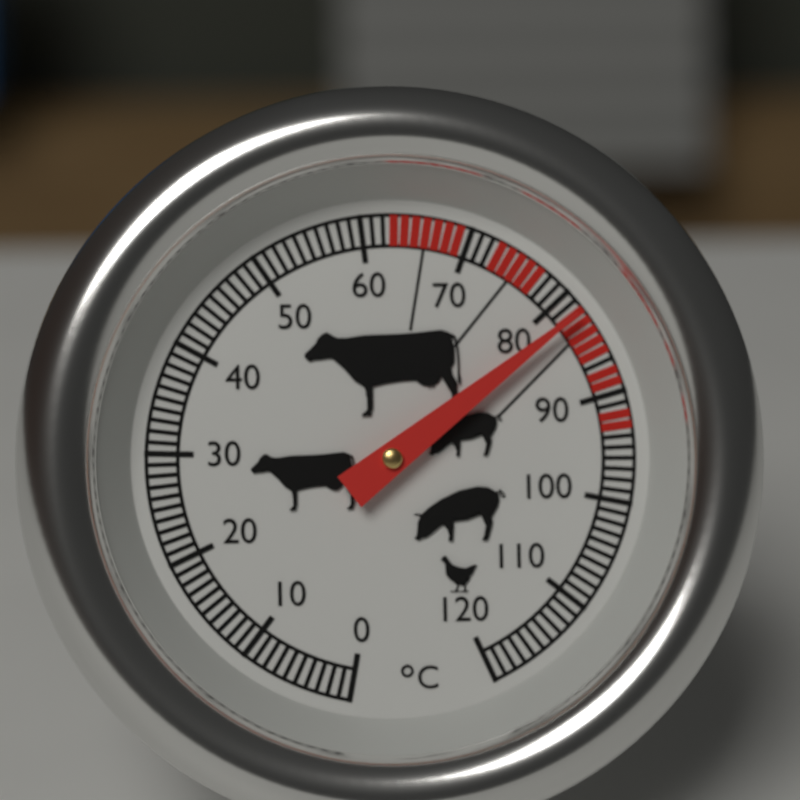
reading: 82 °C
